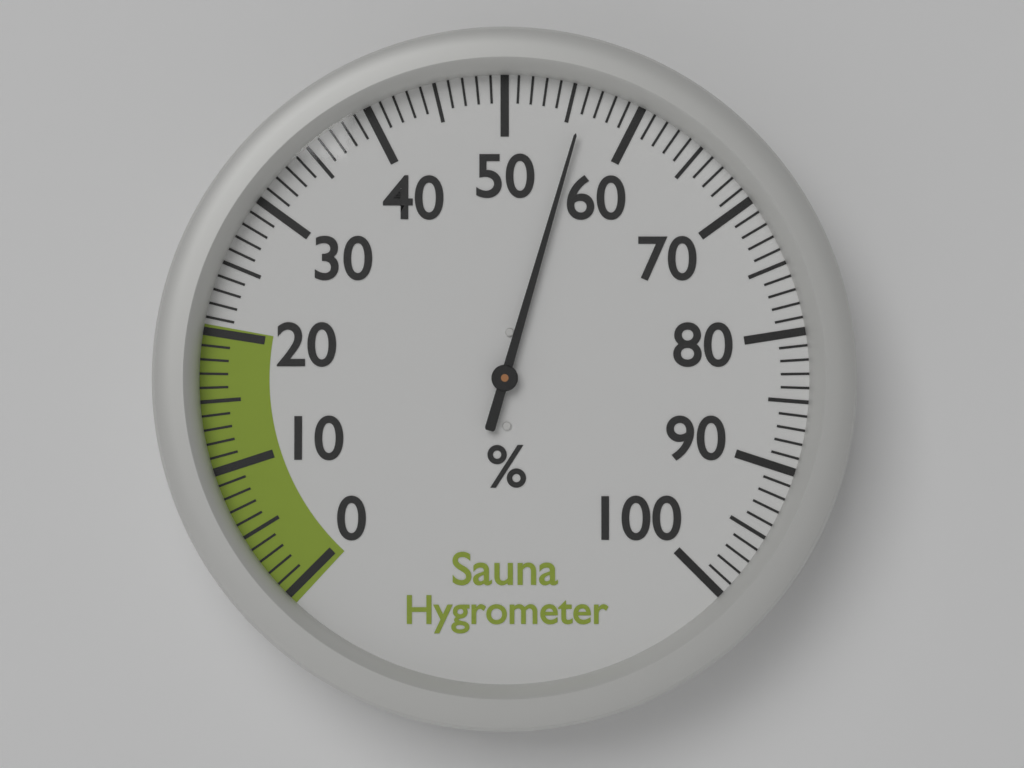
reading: 56 %
